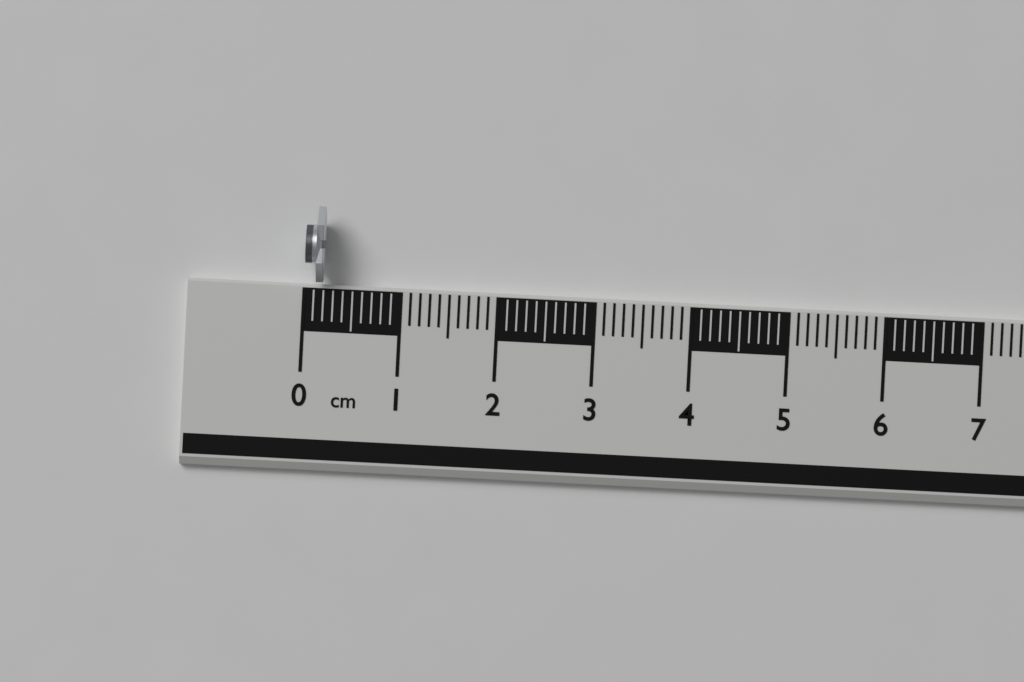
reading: 0.2 cm
